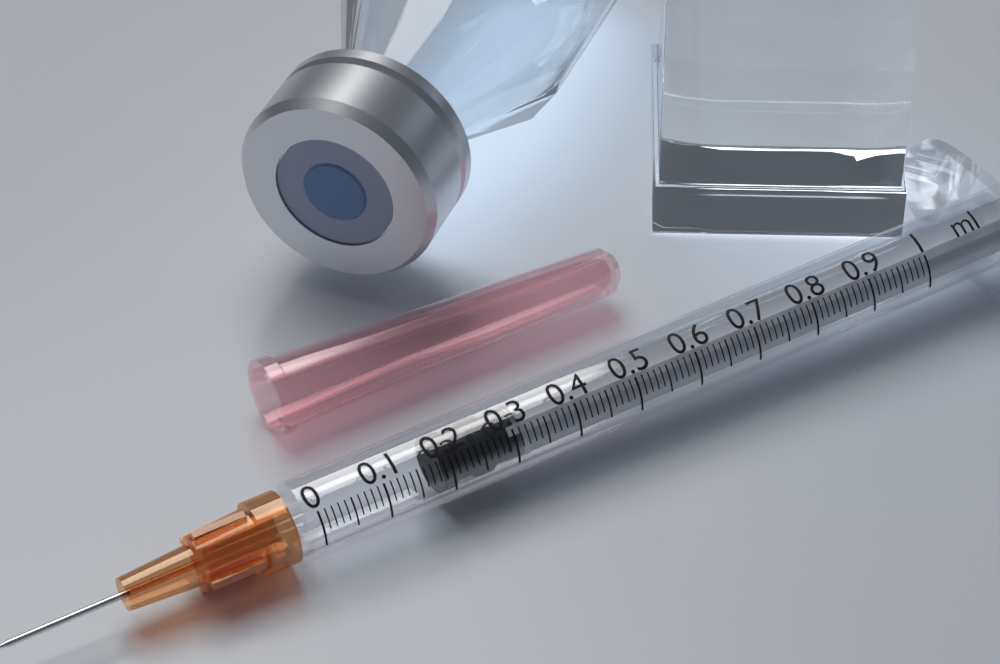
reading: 0.19 ml
